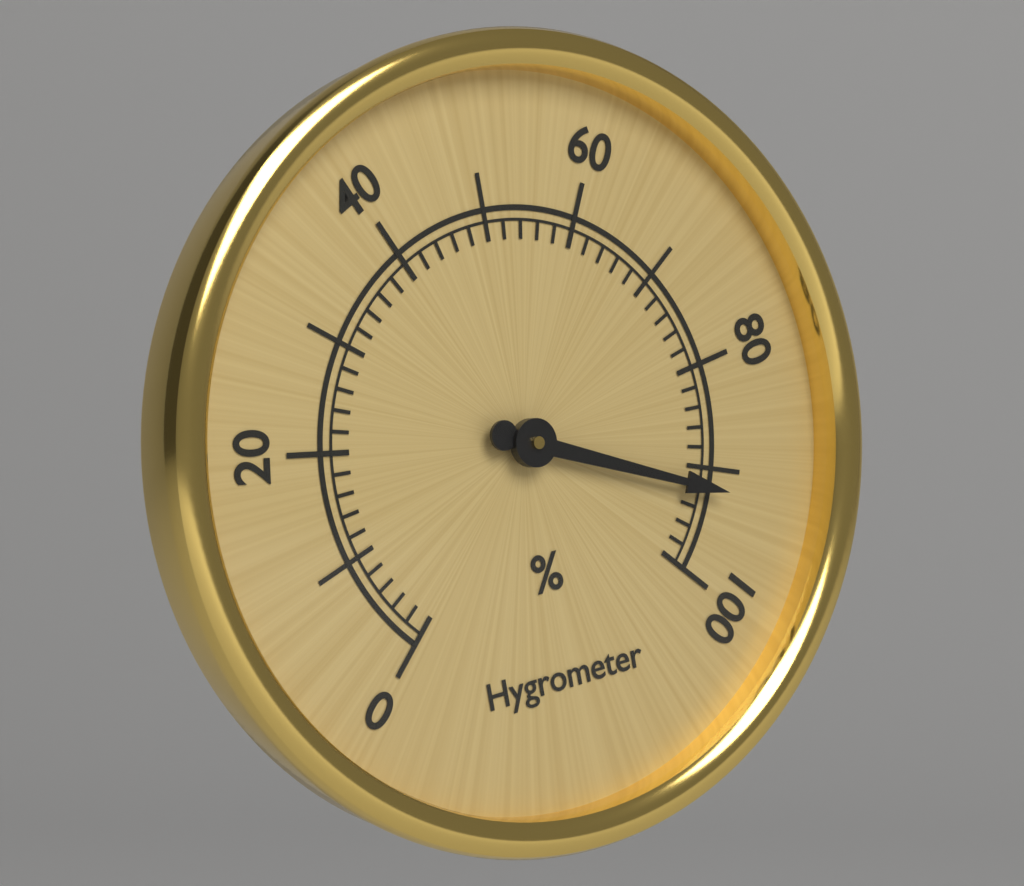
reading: 92 %
